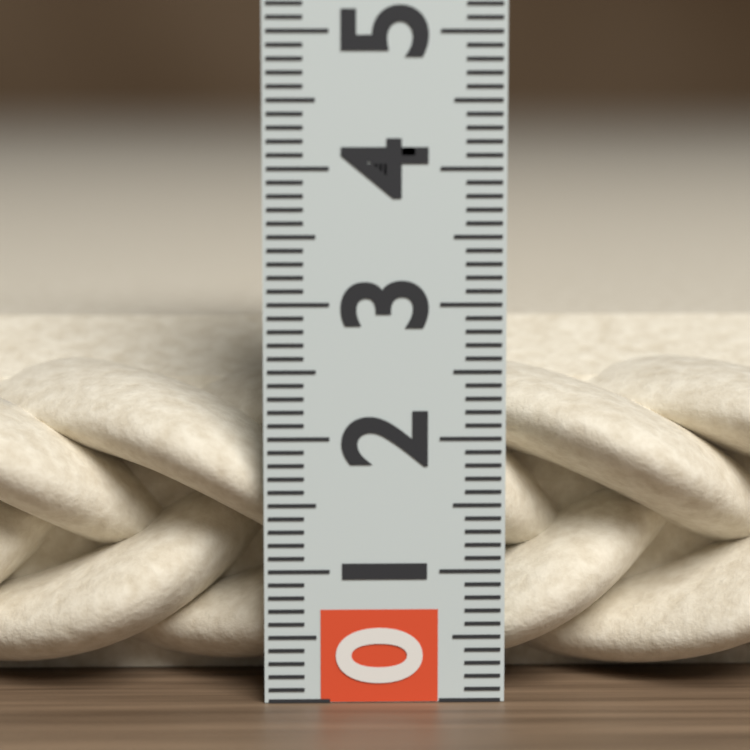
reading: 2.7 (no unit)
